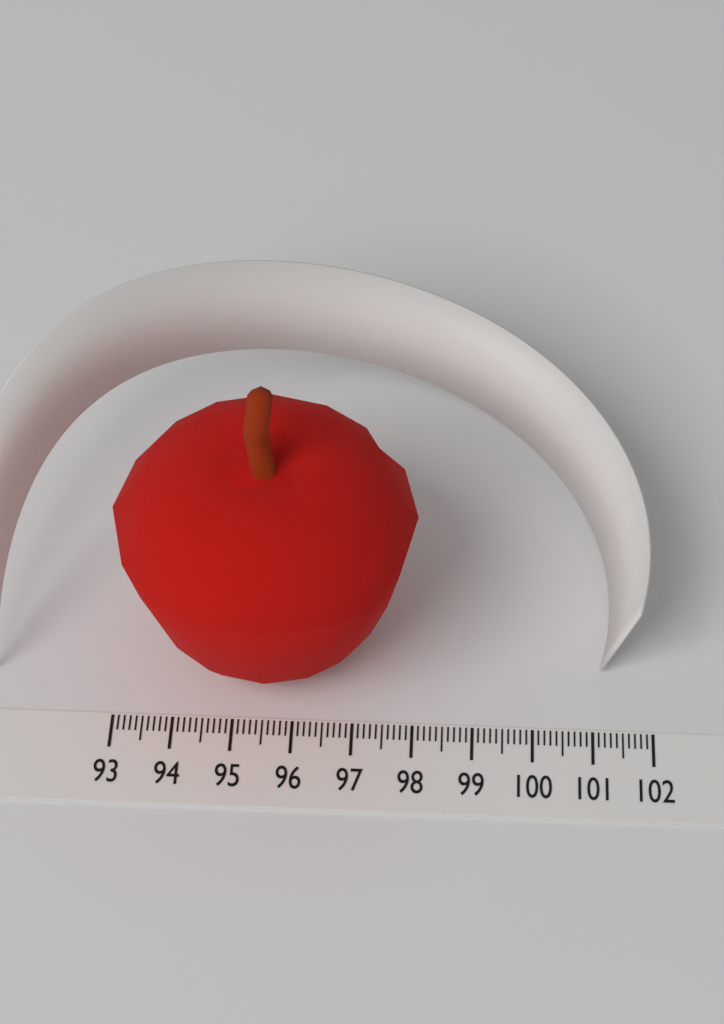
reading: 98.0 (no unit)
